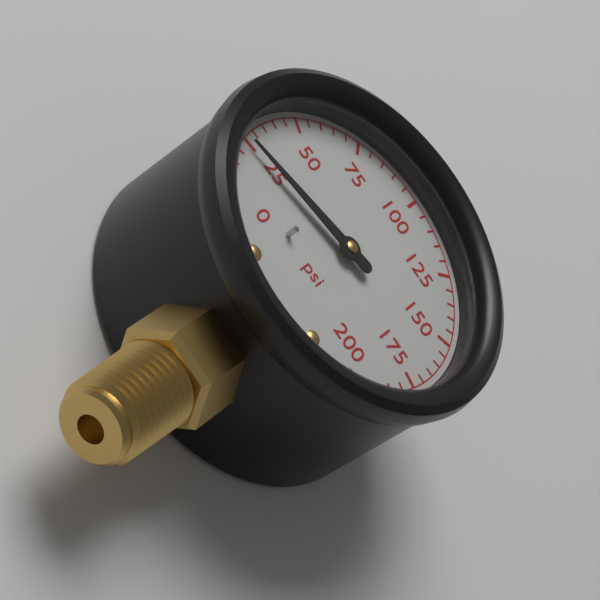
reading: 25 psi
